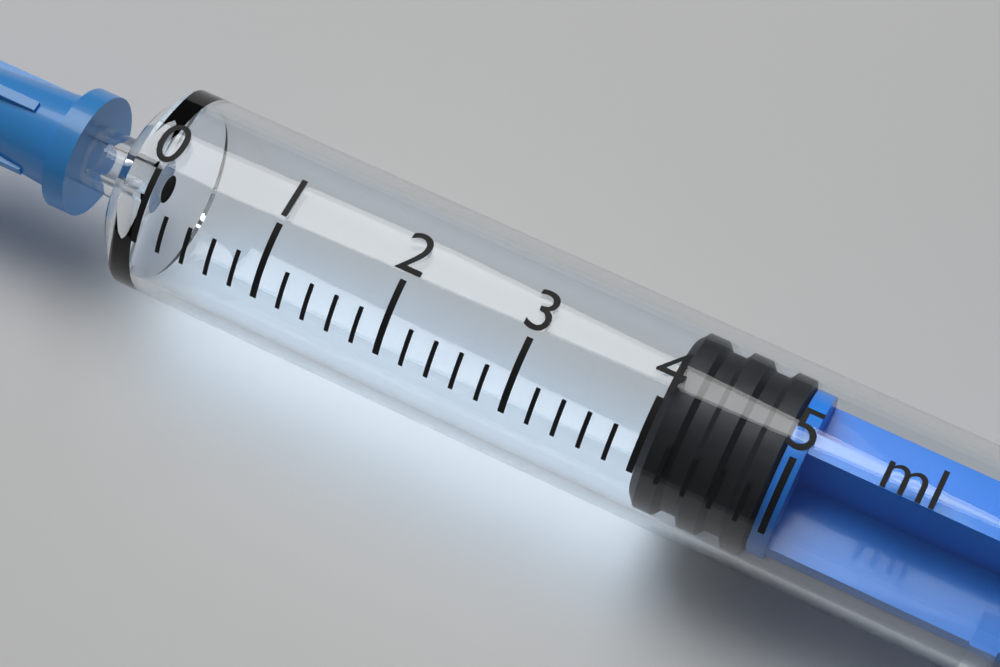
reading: 4.0 ml
